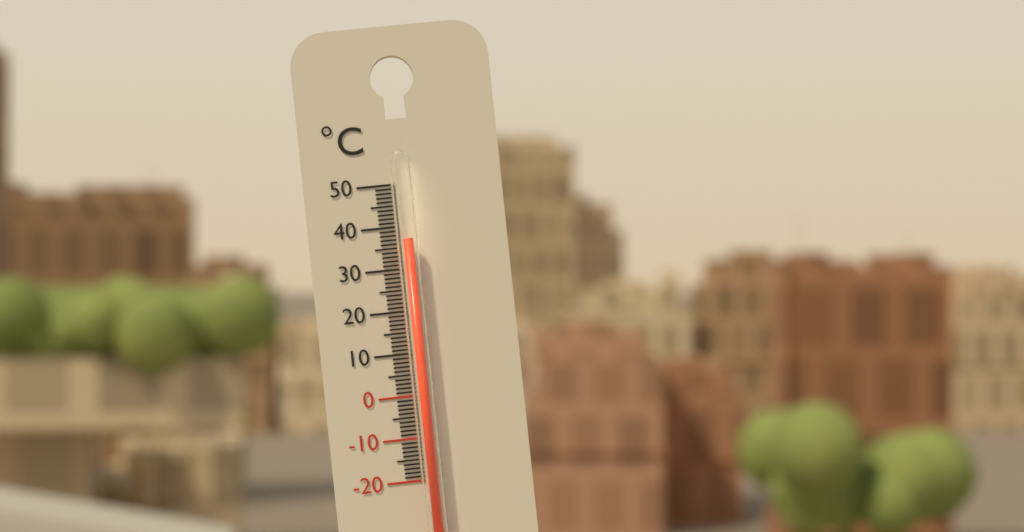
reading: 37 °C
